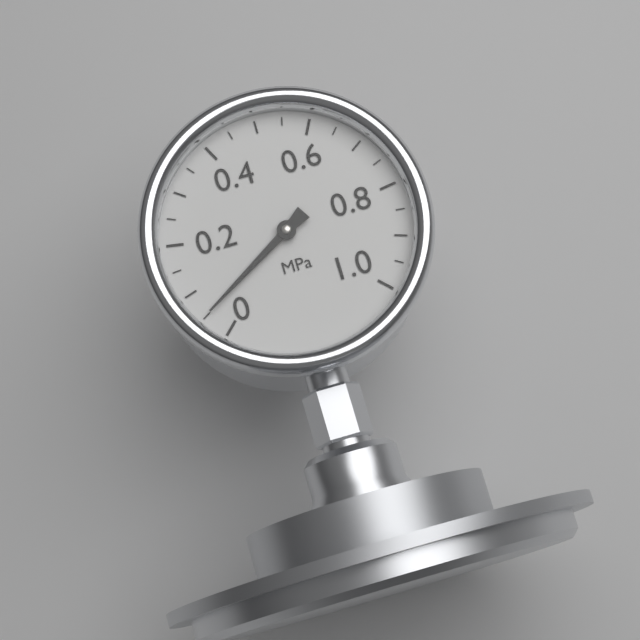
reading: 0.05 MPa
